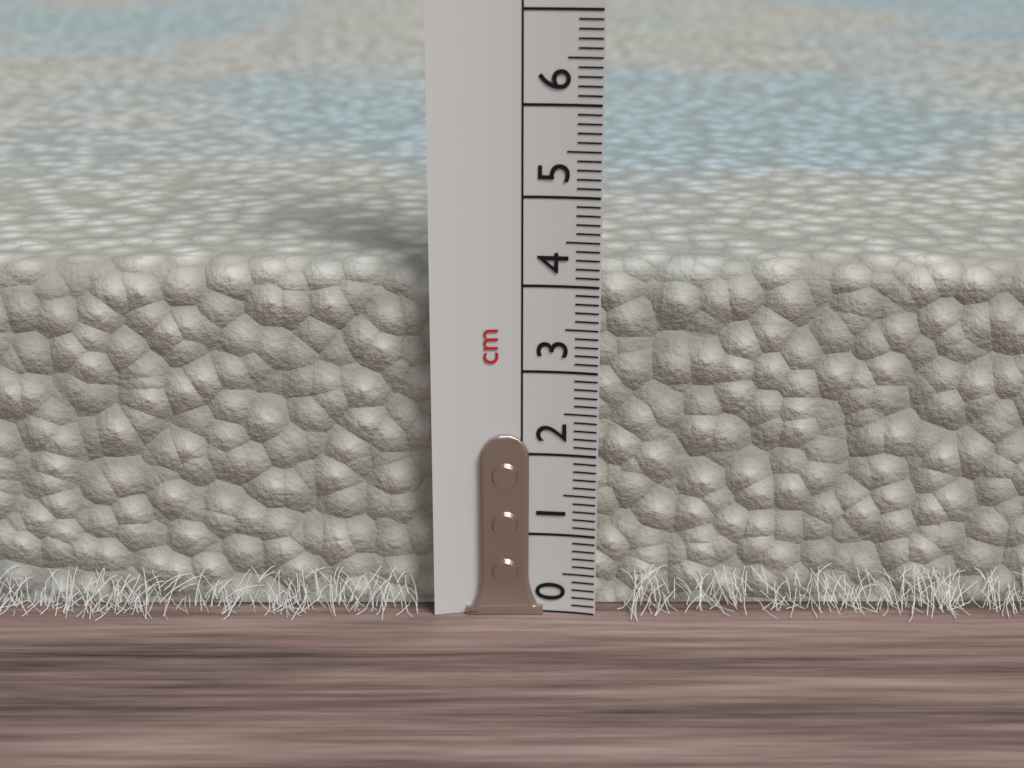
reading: 4.2 cm
